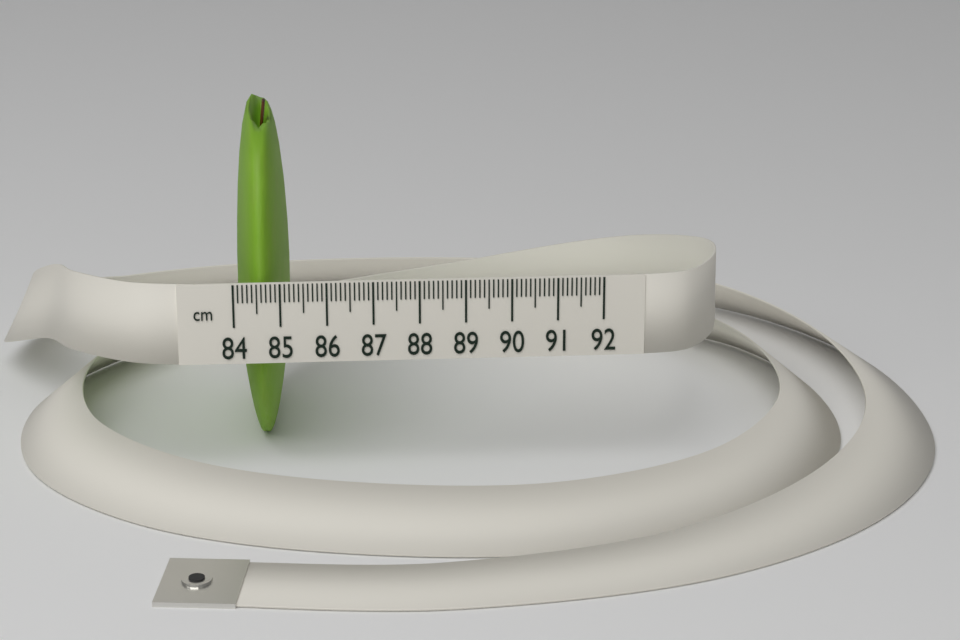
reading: 85.2 cm
